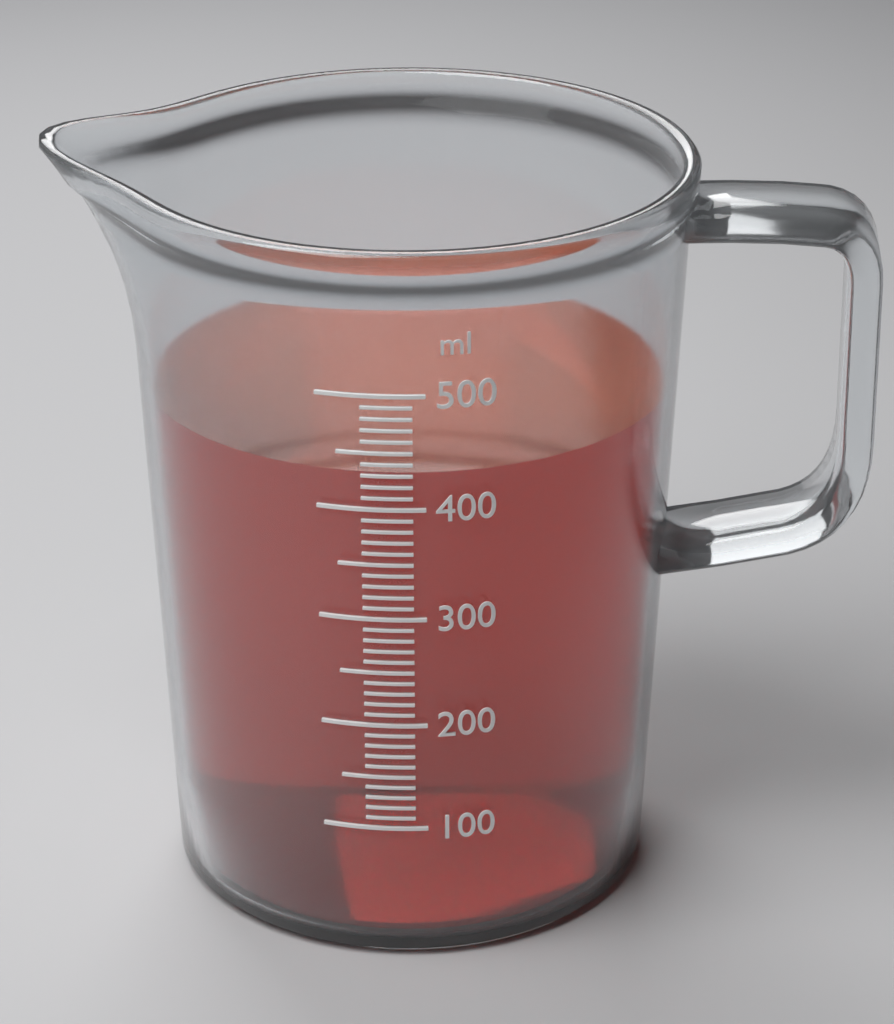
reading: 430 ml
